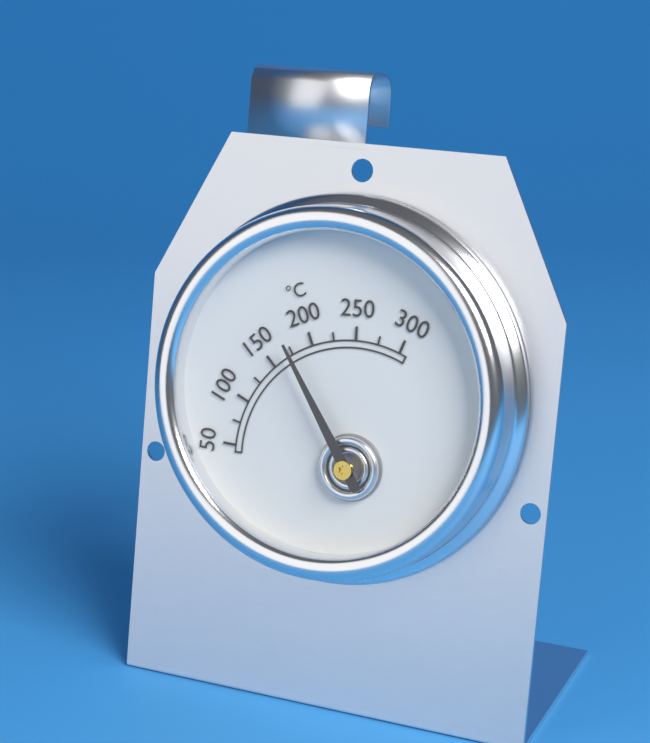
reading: 175 °C
